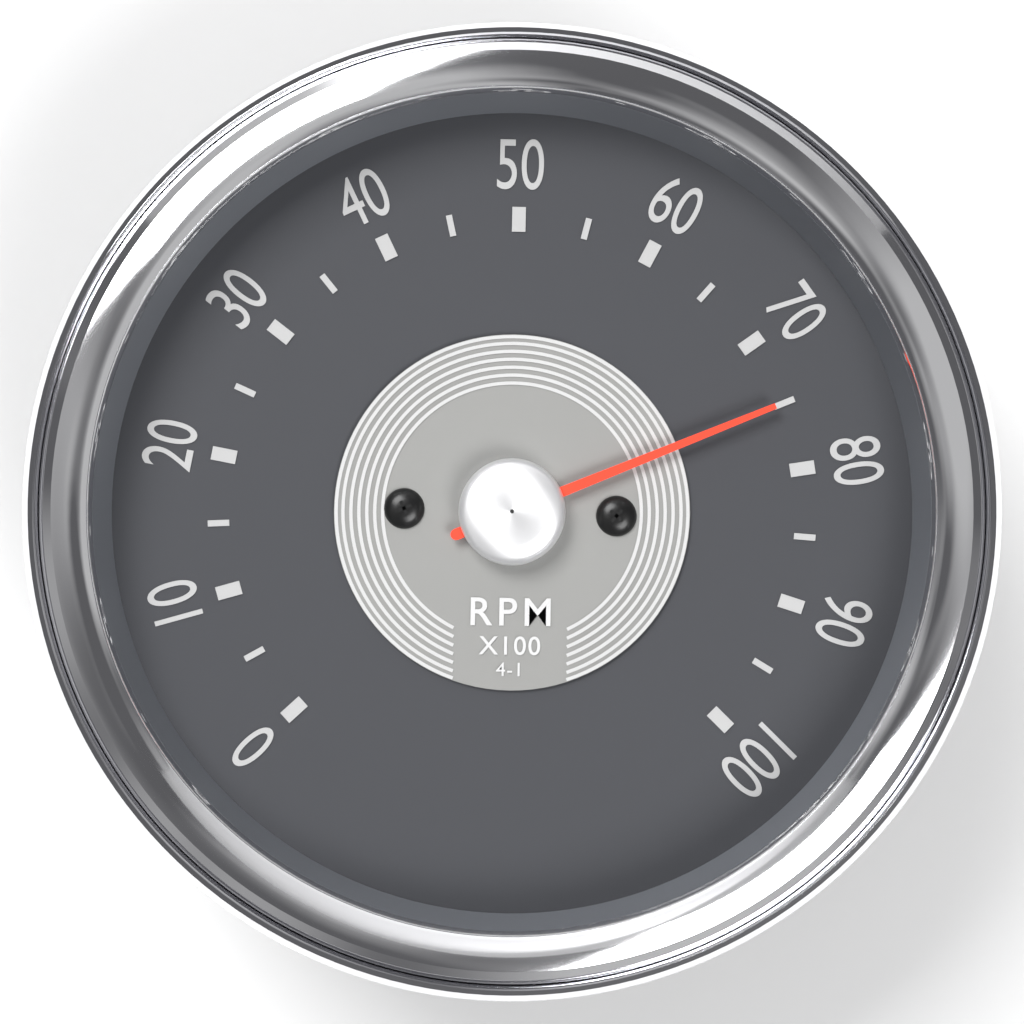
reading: 75 RPM x100
